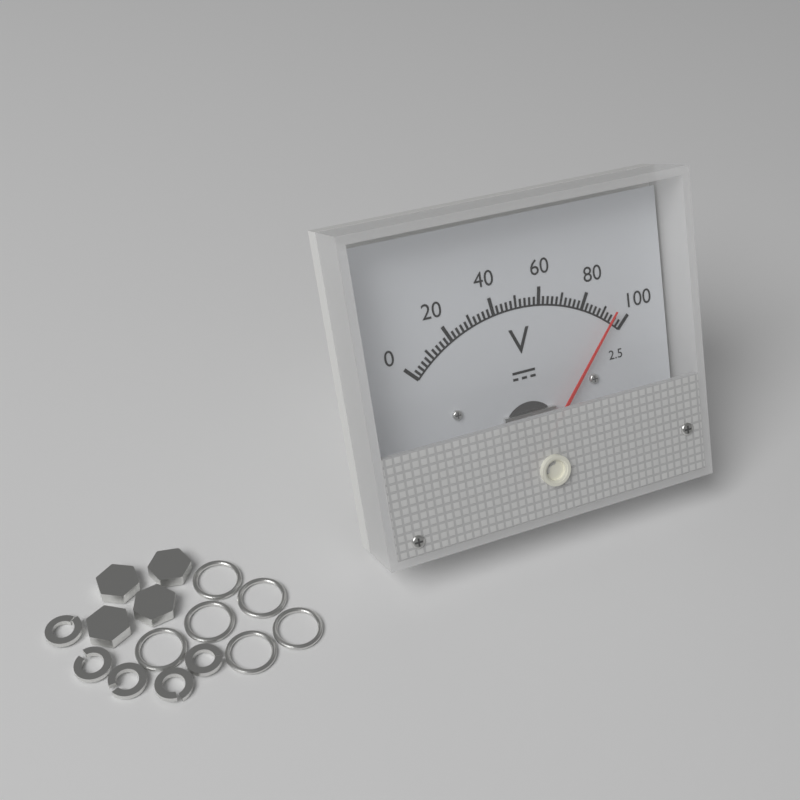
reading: 94 V
